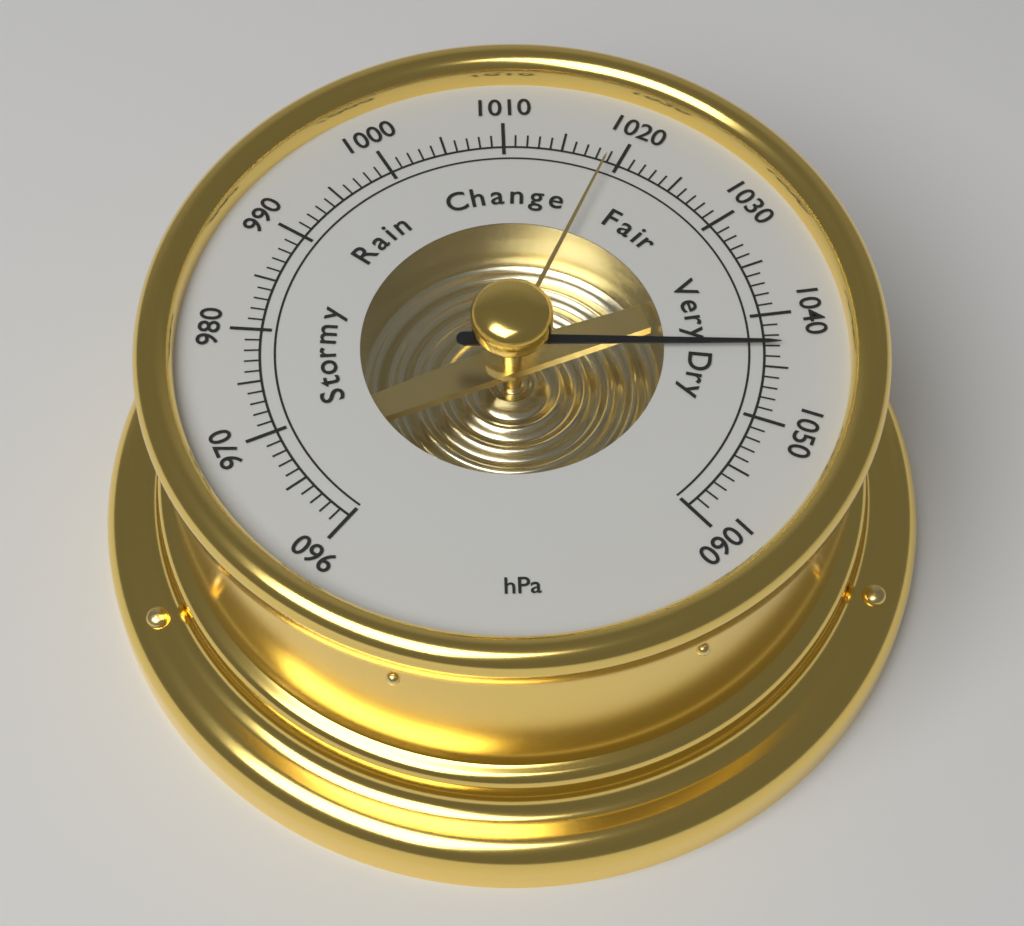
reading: 1043 hPa
